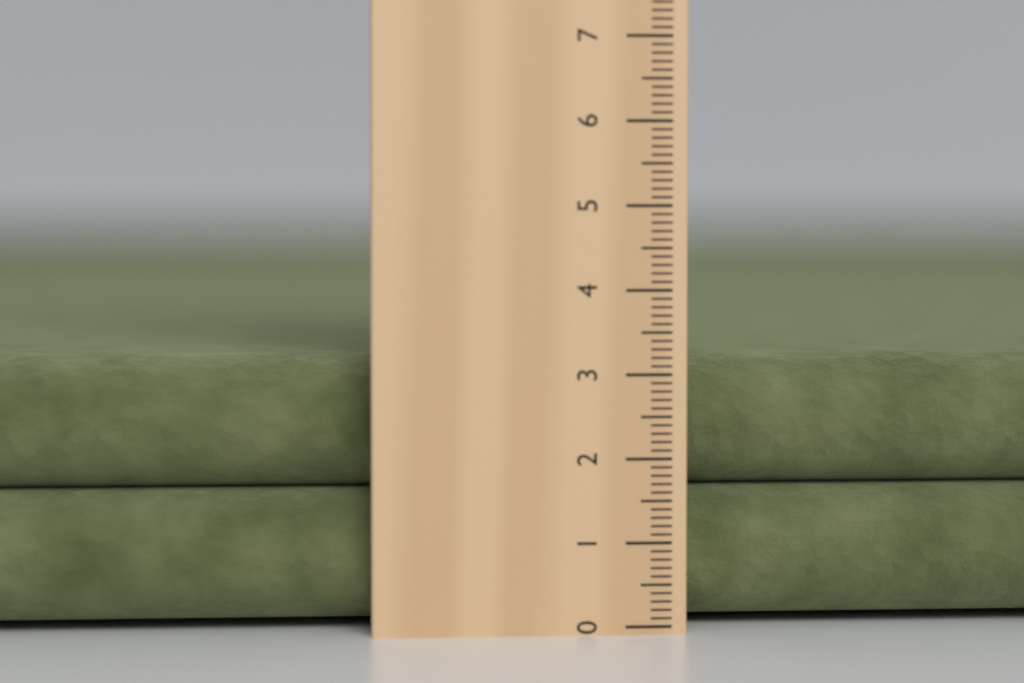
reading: 3.2 cm
